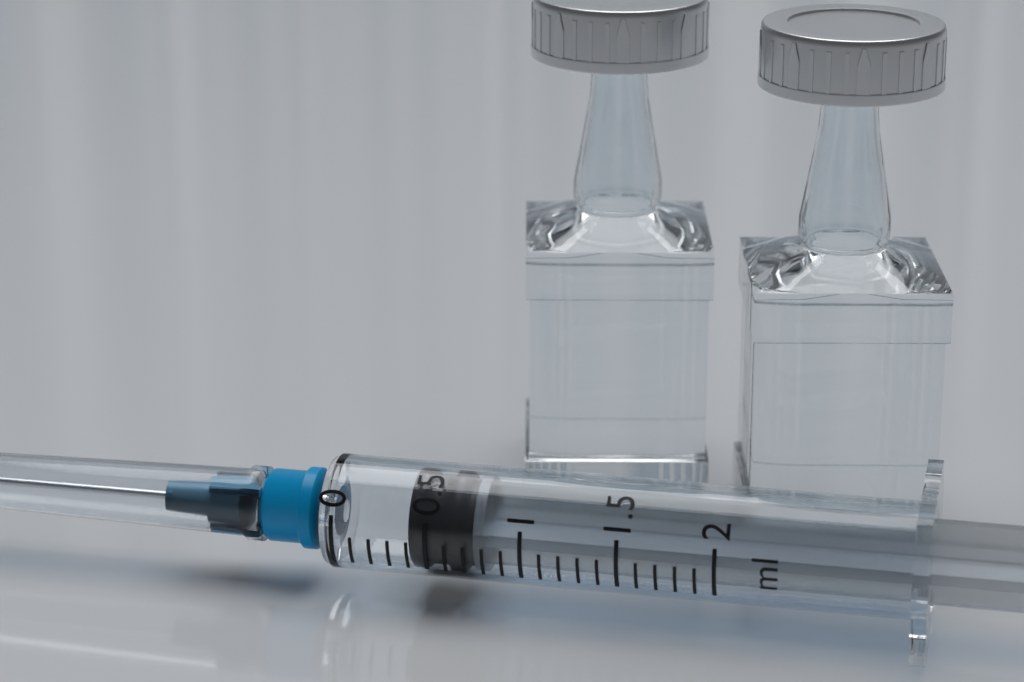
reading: 0.4 ml
